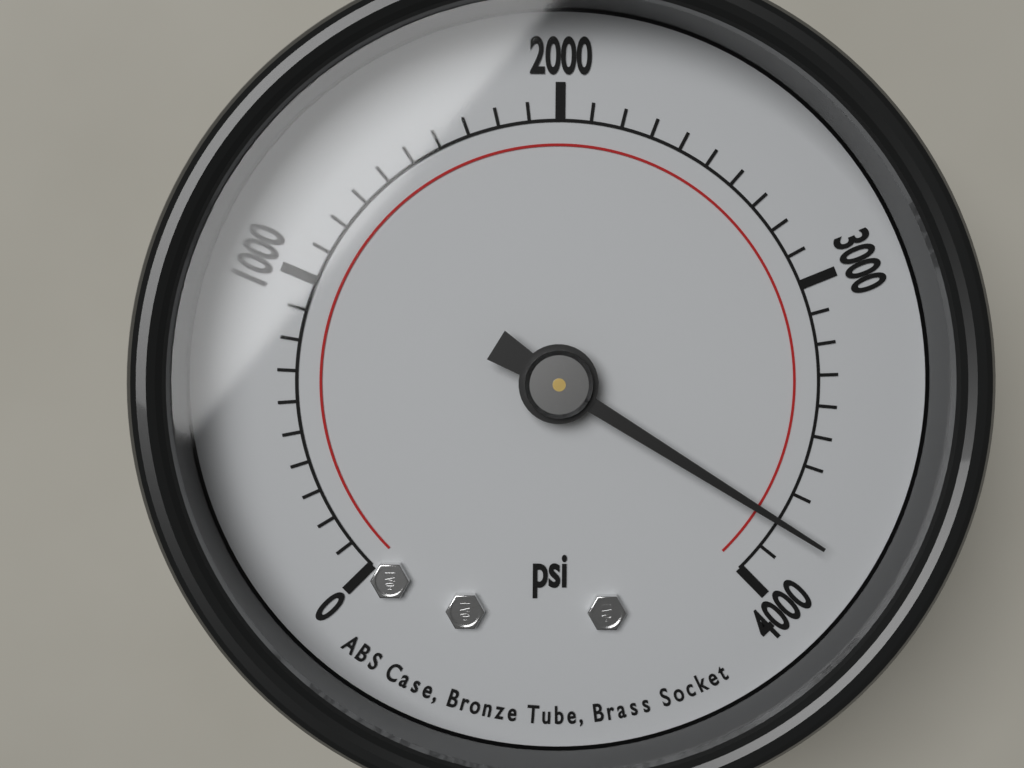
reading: 3800 psi
